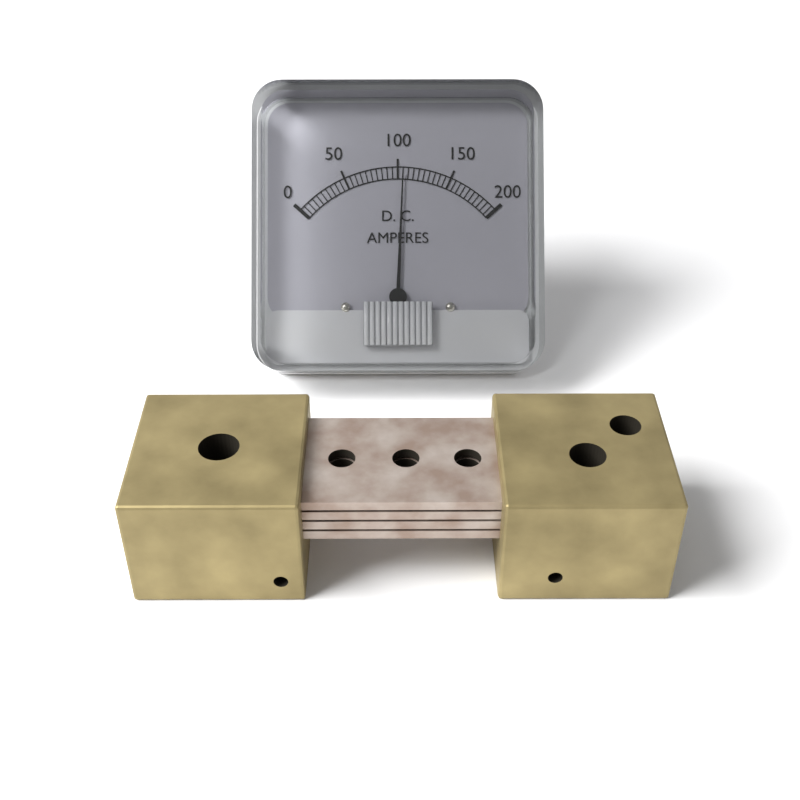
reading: 105 A
